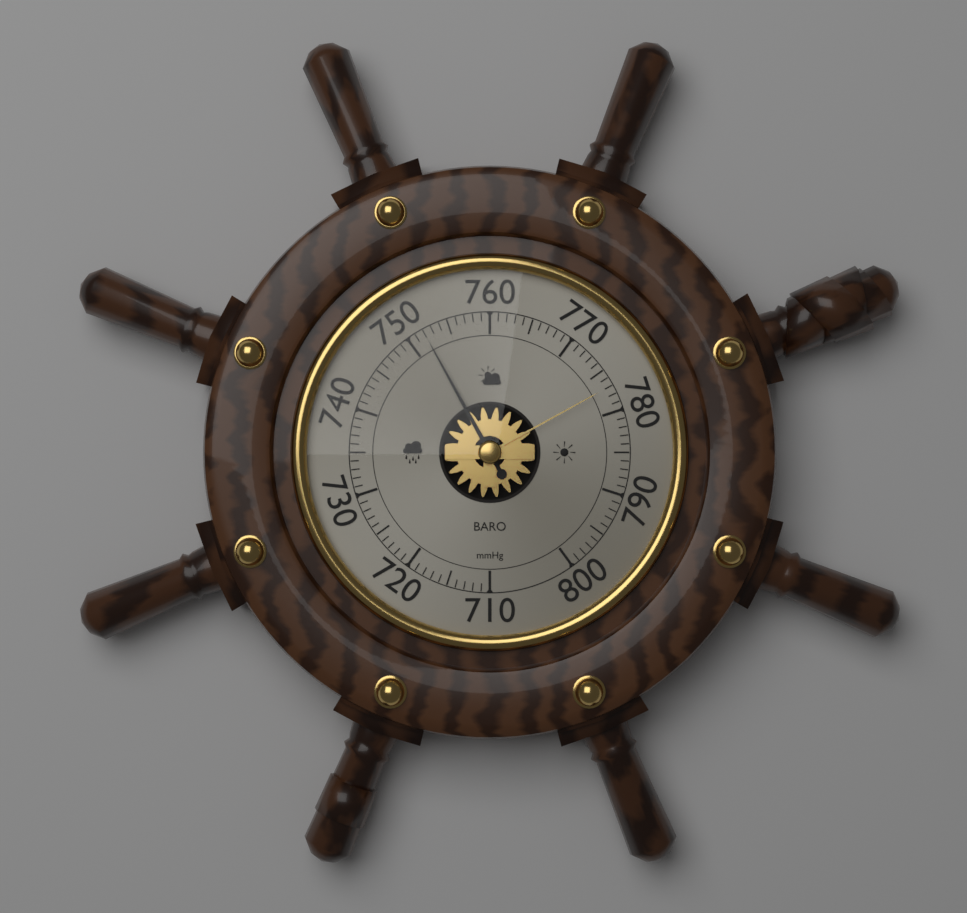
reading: 752 mmHg
